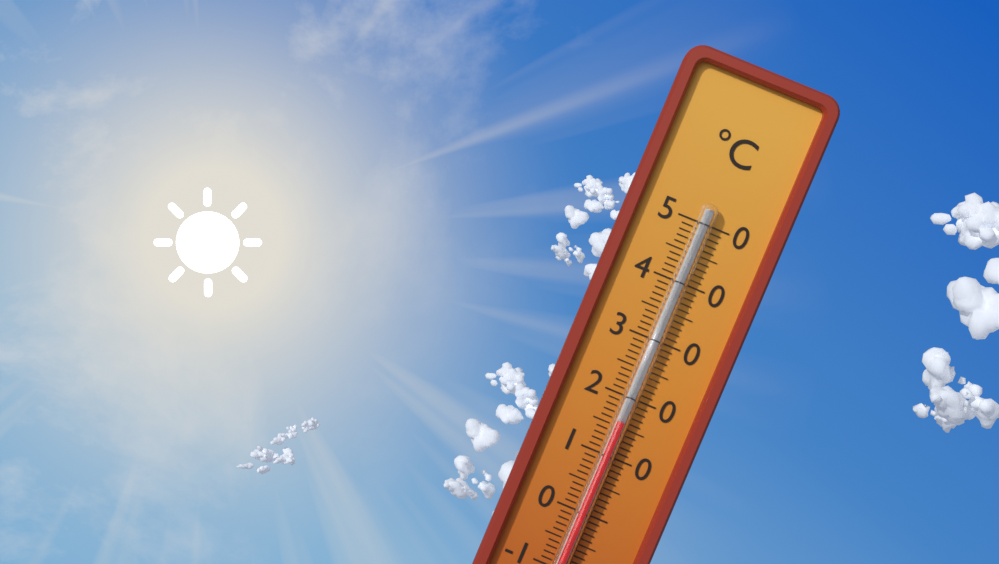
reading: 16 °C
